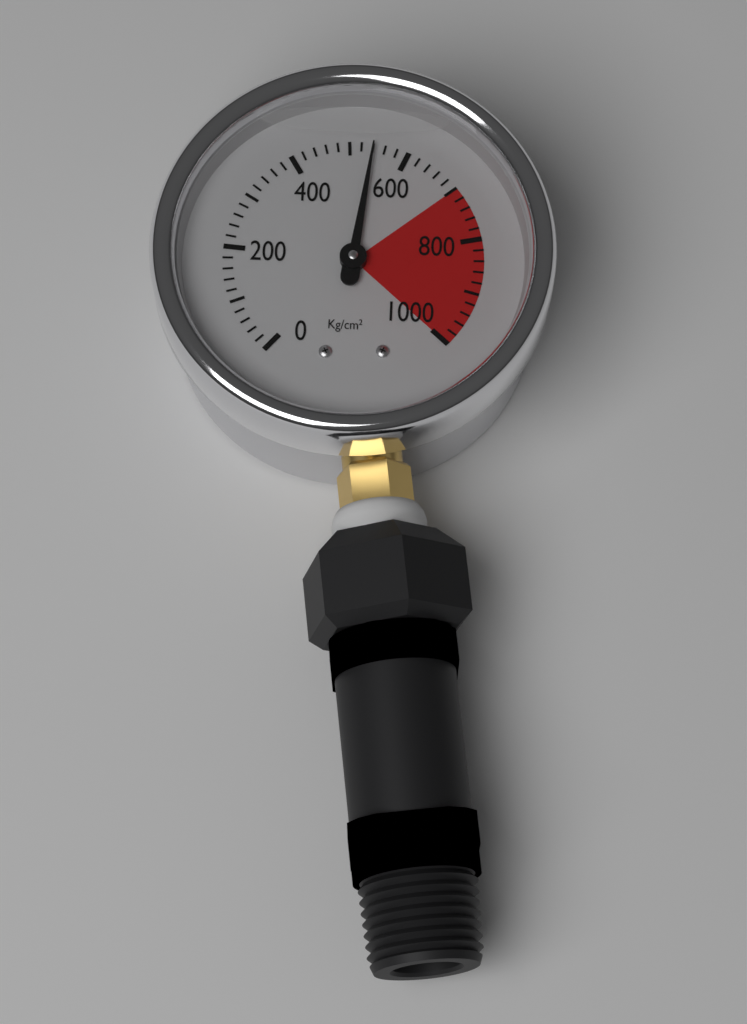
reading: 540 kg/cm²
